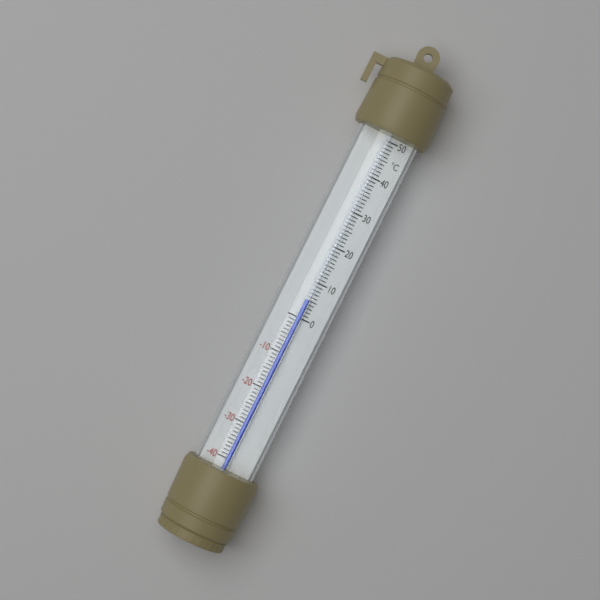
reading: 5 °C
